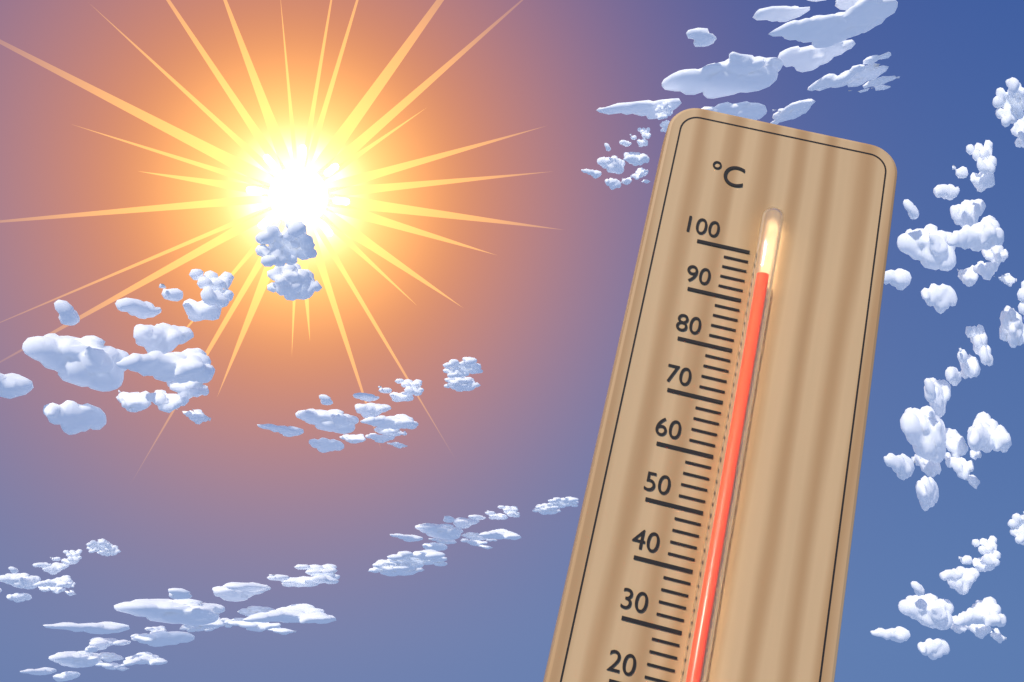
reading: 95 °C
